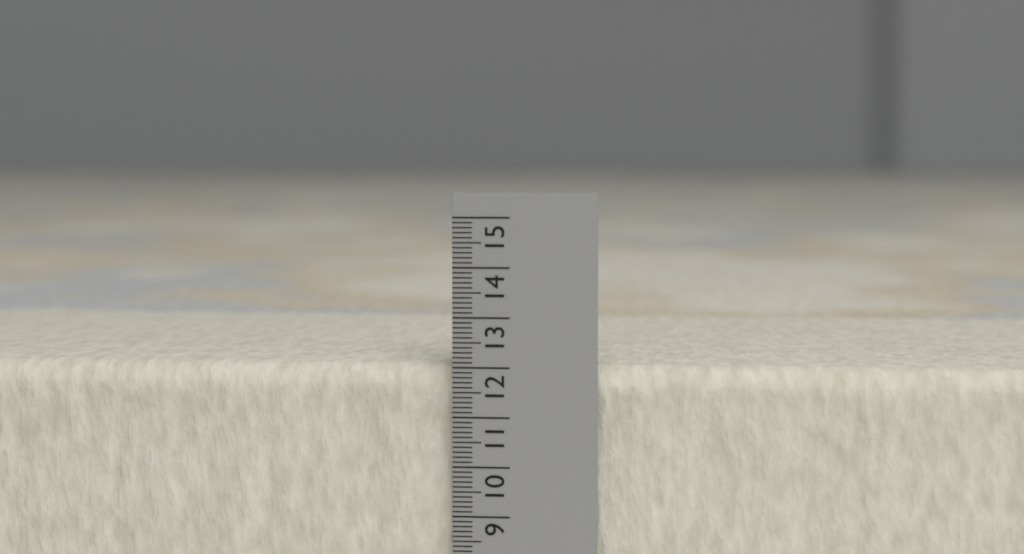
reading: 12.0 (no unit)
